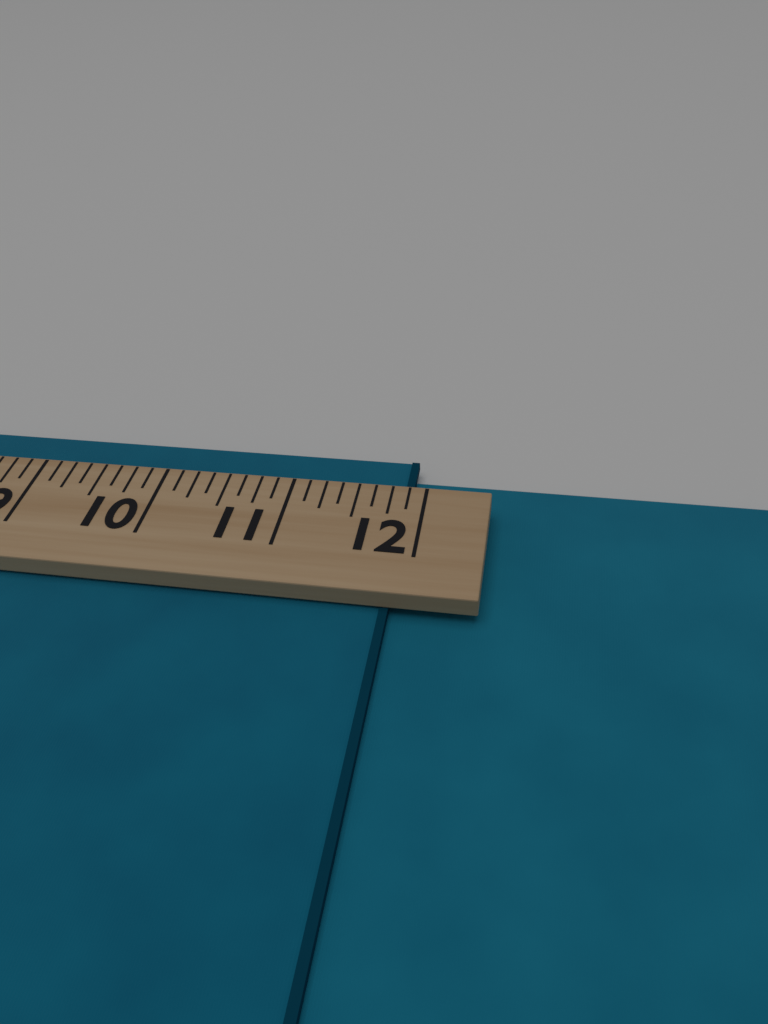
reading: 11.875 (no unit)
